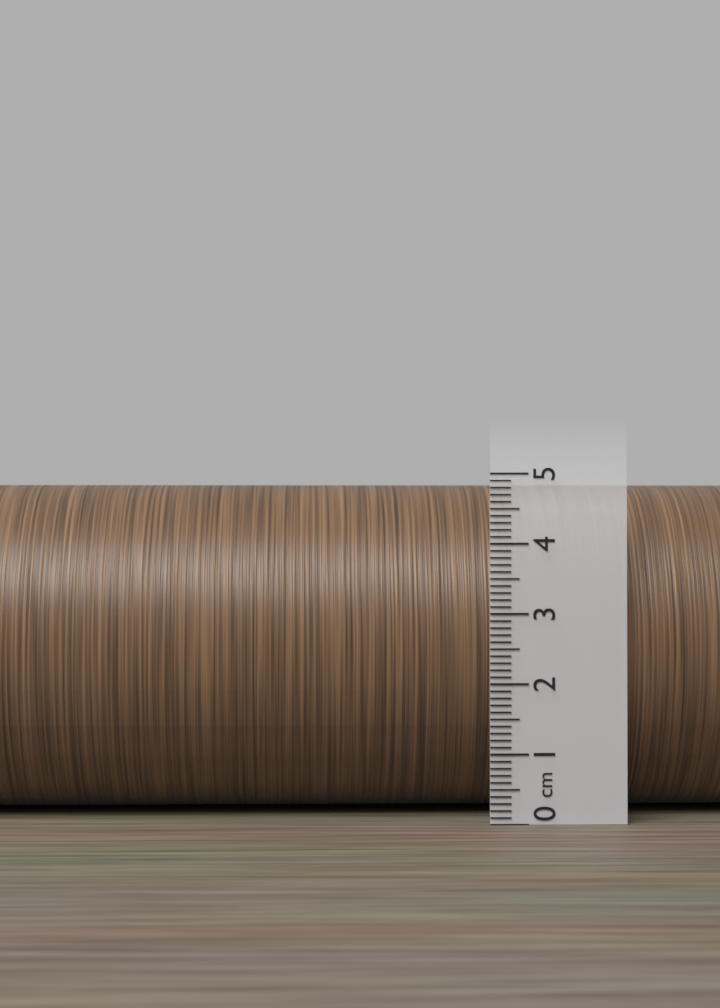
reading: 4.9 cm
